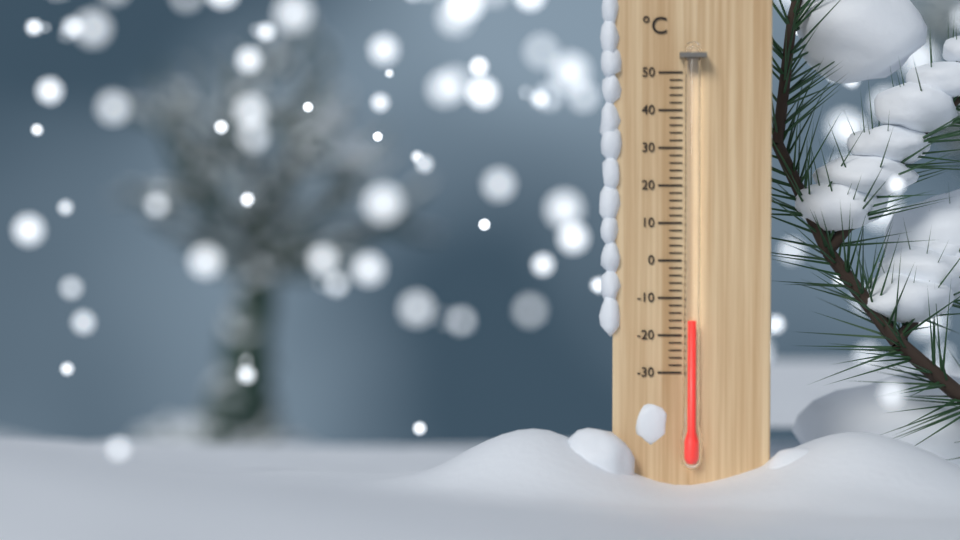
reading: -16 °C
